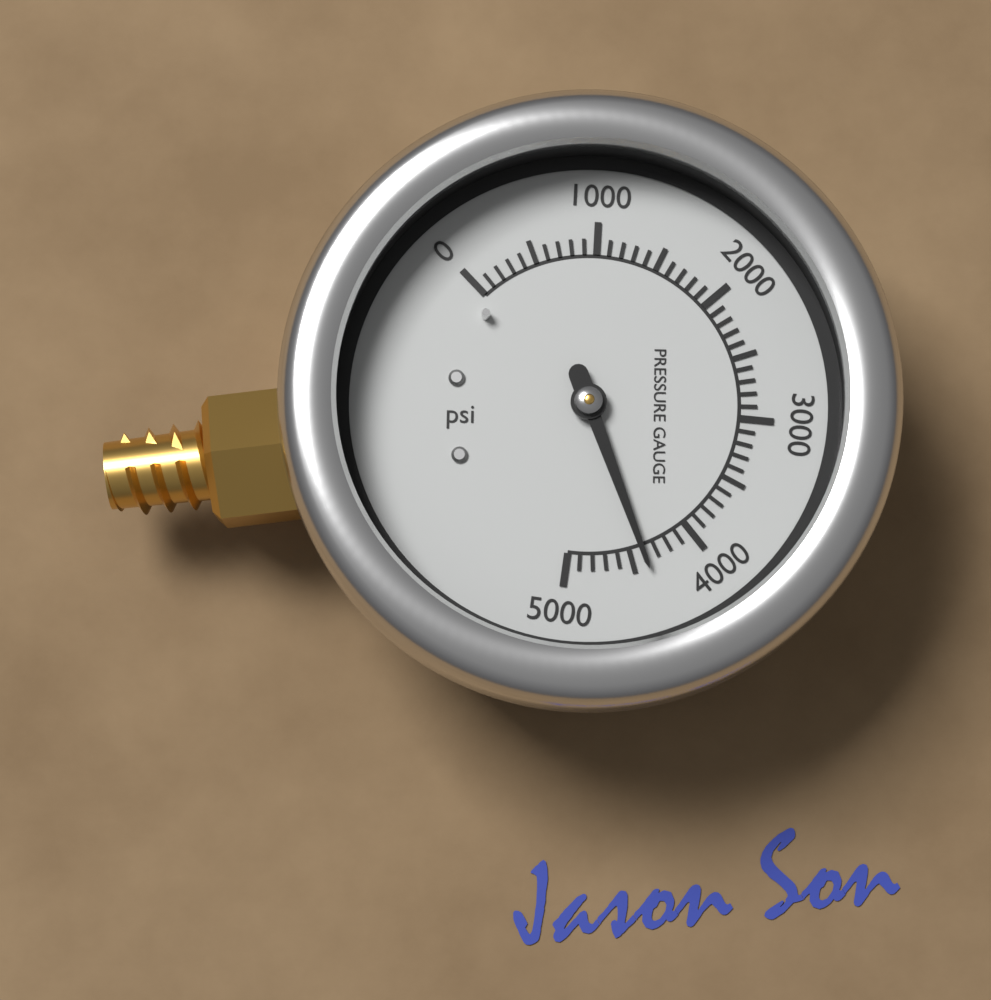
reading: 4400 psi
